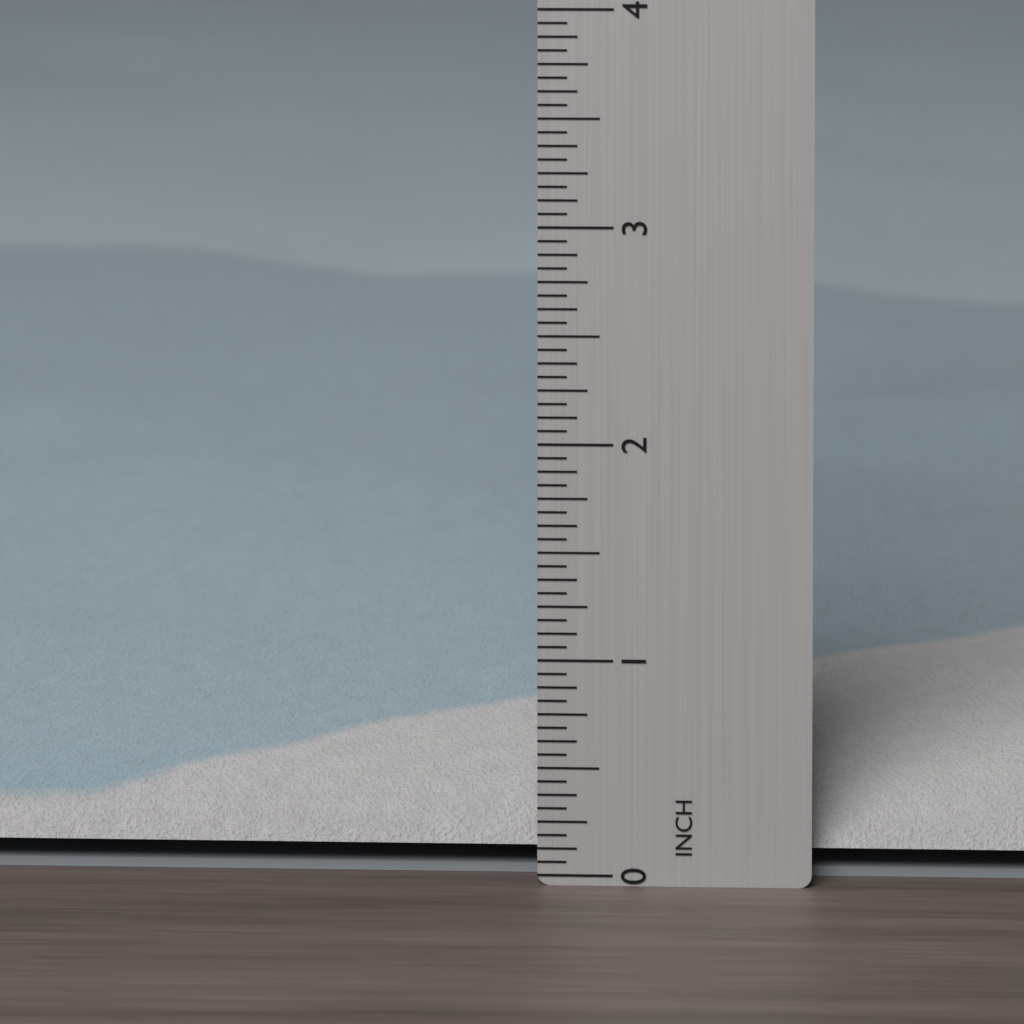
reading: 0.6875 in
